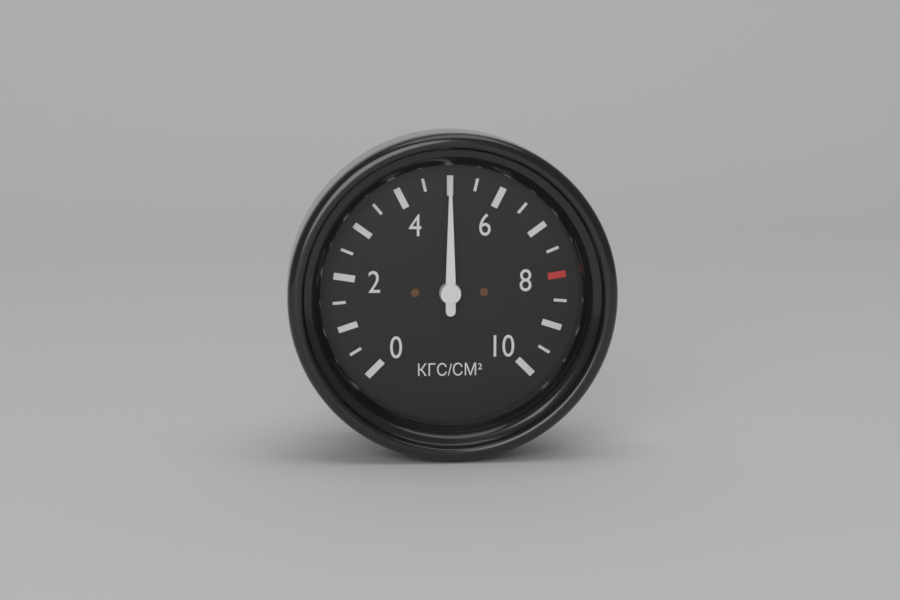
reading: 5.0 кгс/см²
